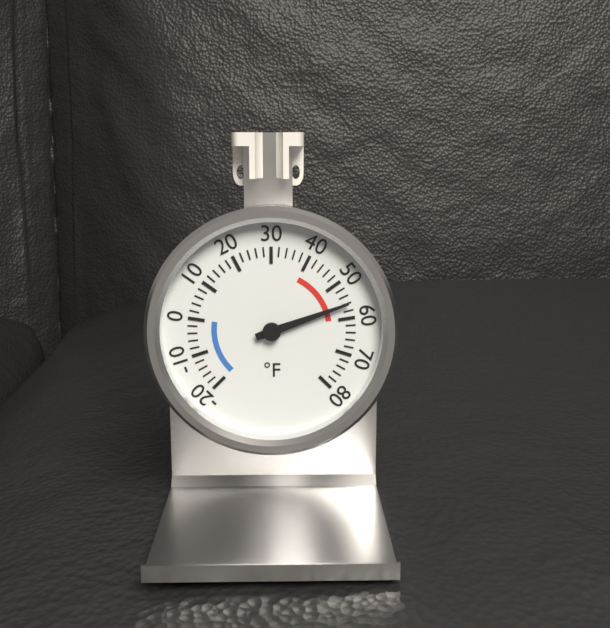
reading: 56 °F
